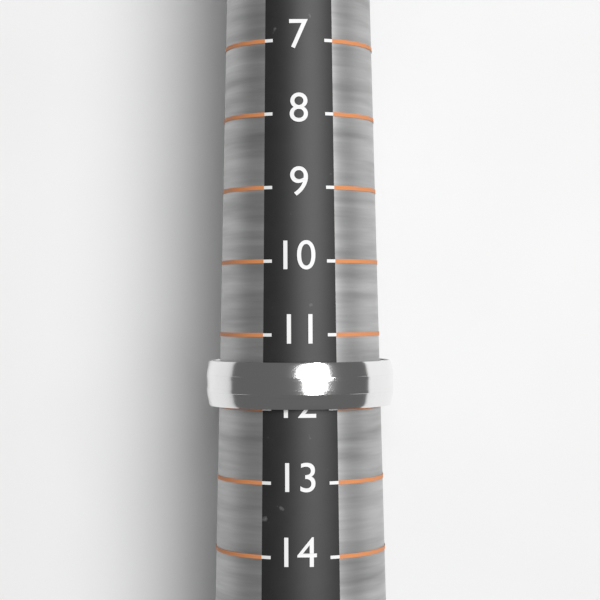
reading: 12 (no unit)
